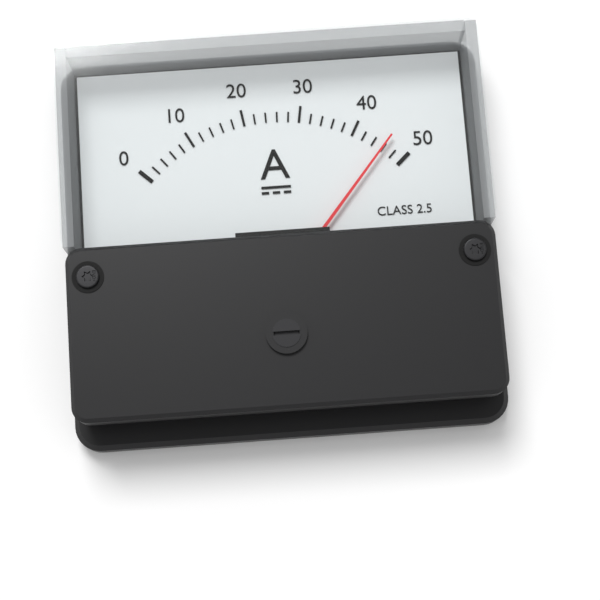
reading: 46 A
